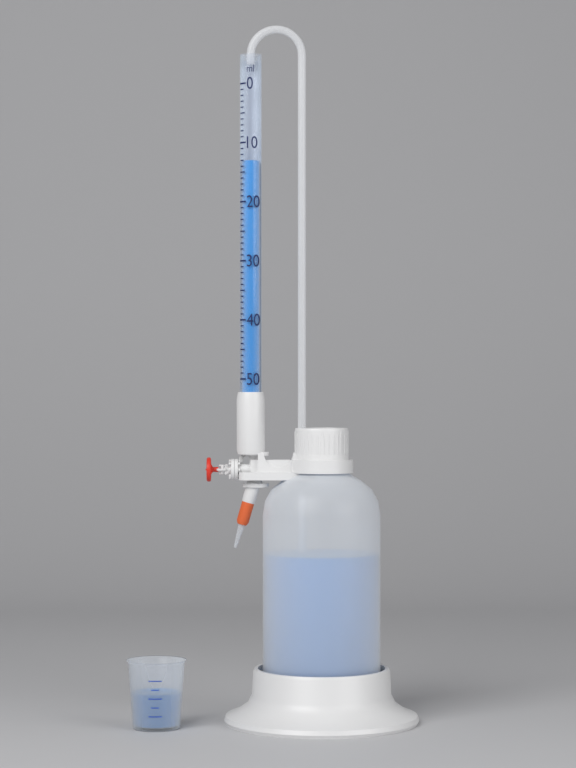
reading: 13 ml
